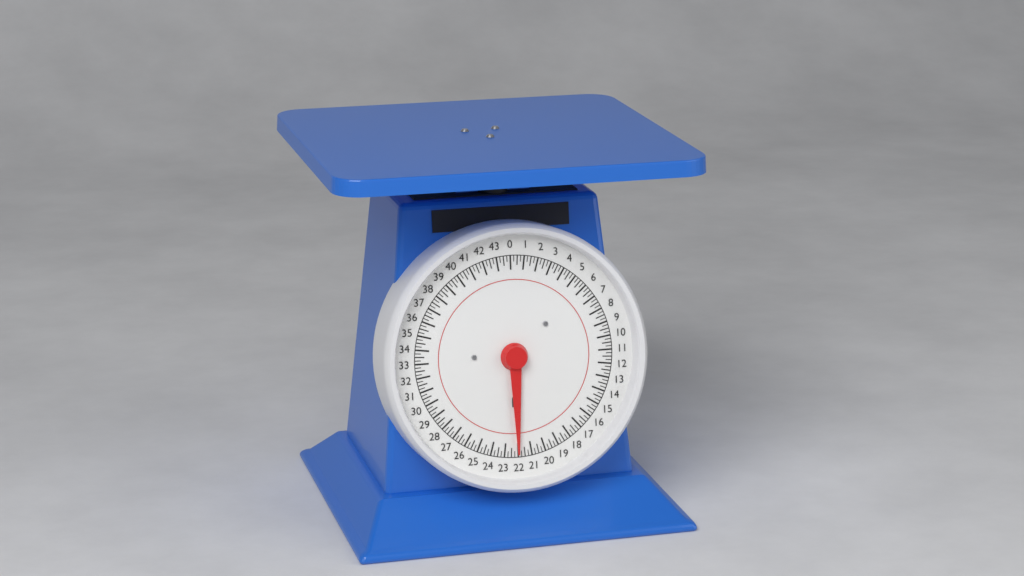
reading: 22.00 lb
